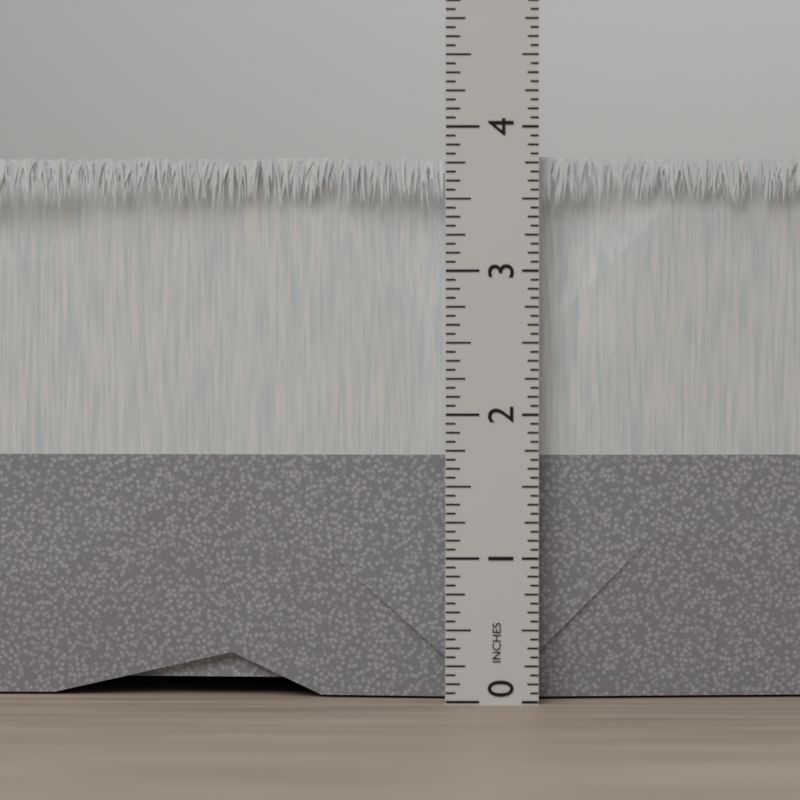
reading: 3.8125 in
